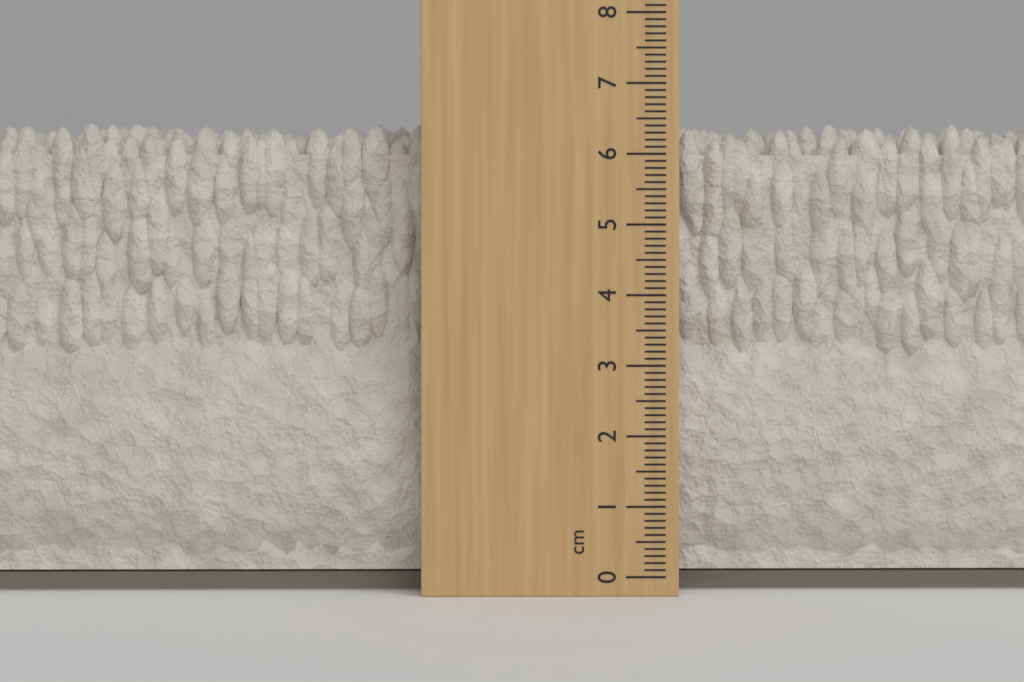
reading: 6.5 cm
